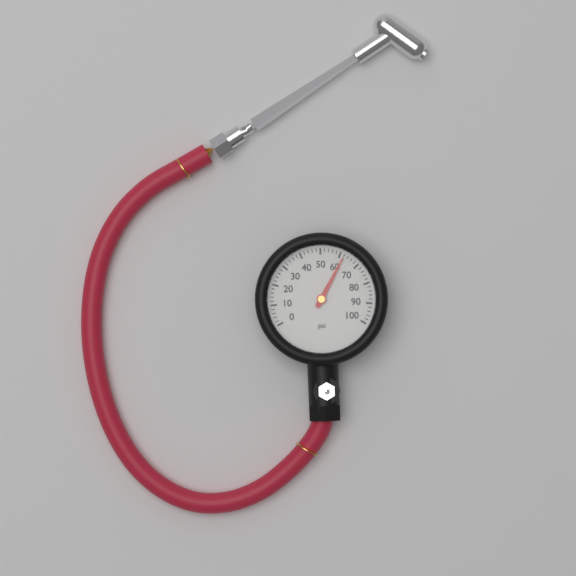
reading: 62 psi
